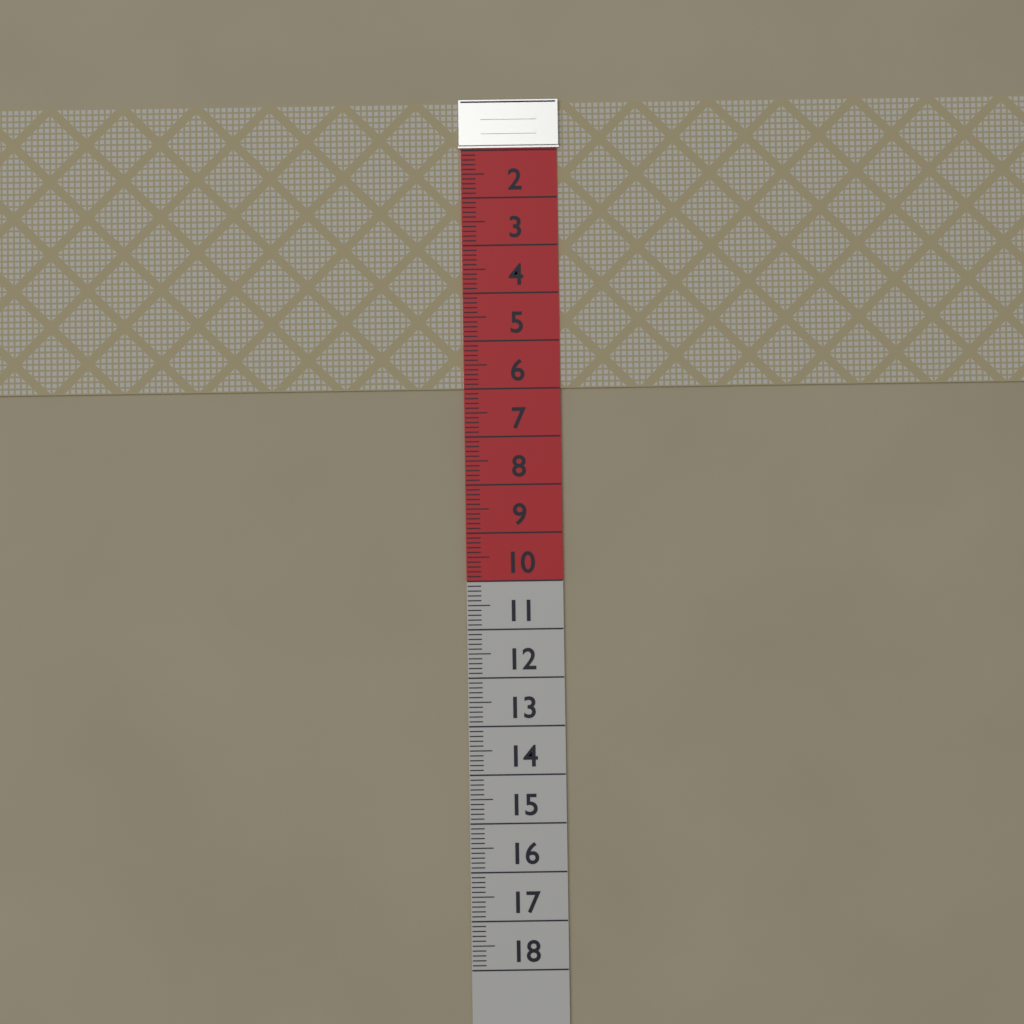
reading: 6.0 (no unit)
